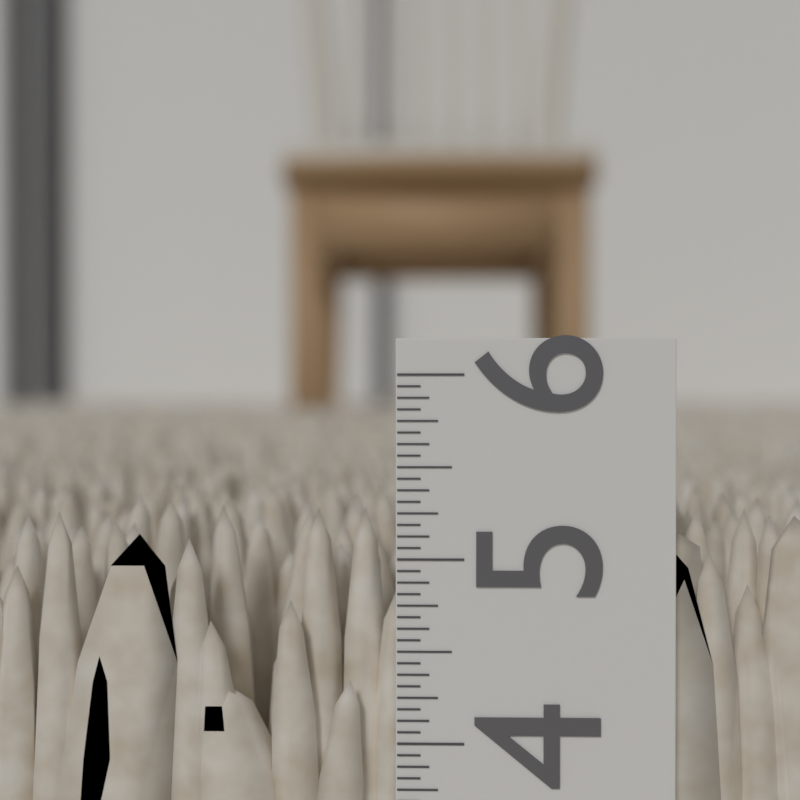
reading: 5.2500 in
